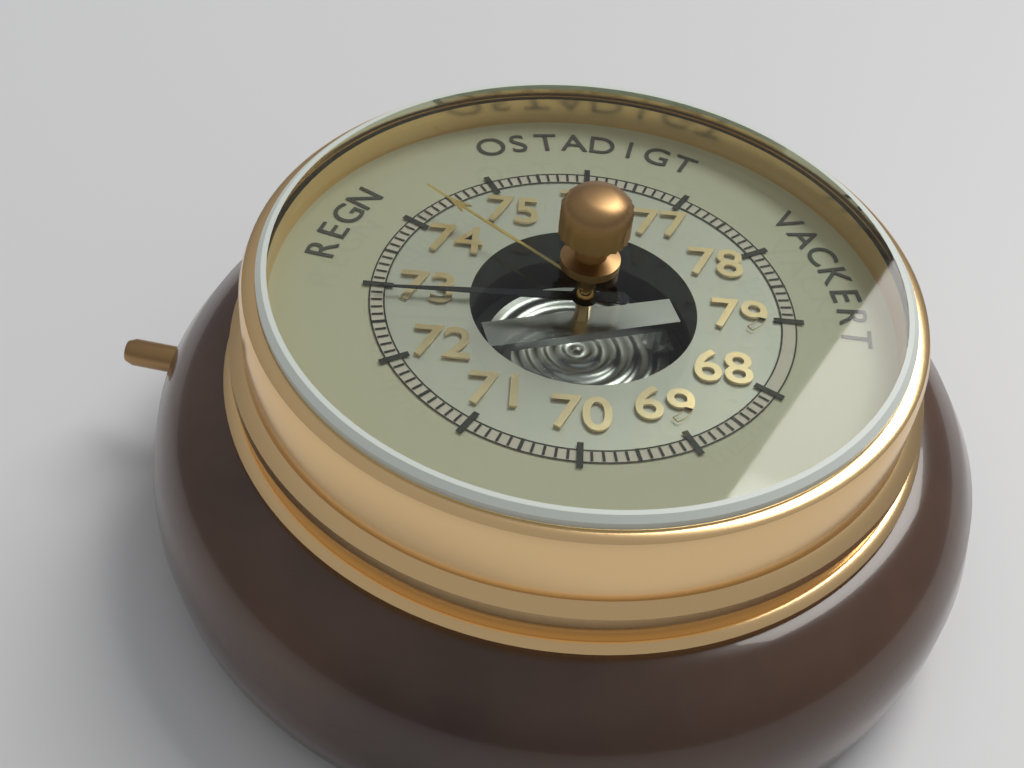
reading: 72.9 (no unit)
